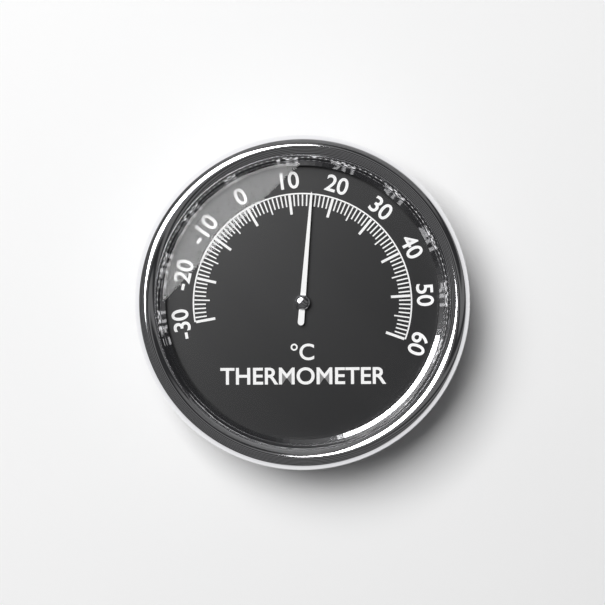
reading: 15 °C
